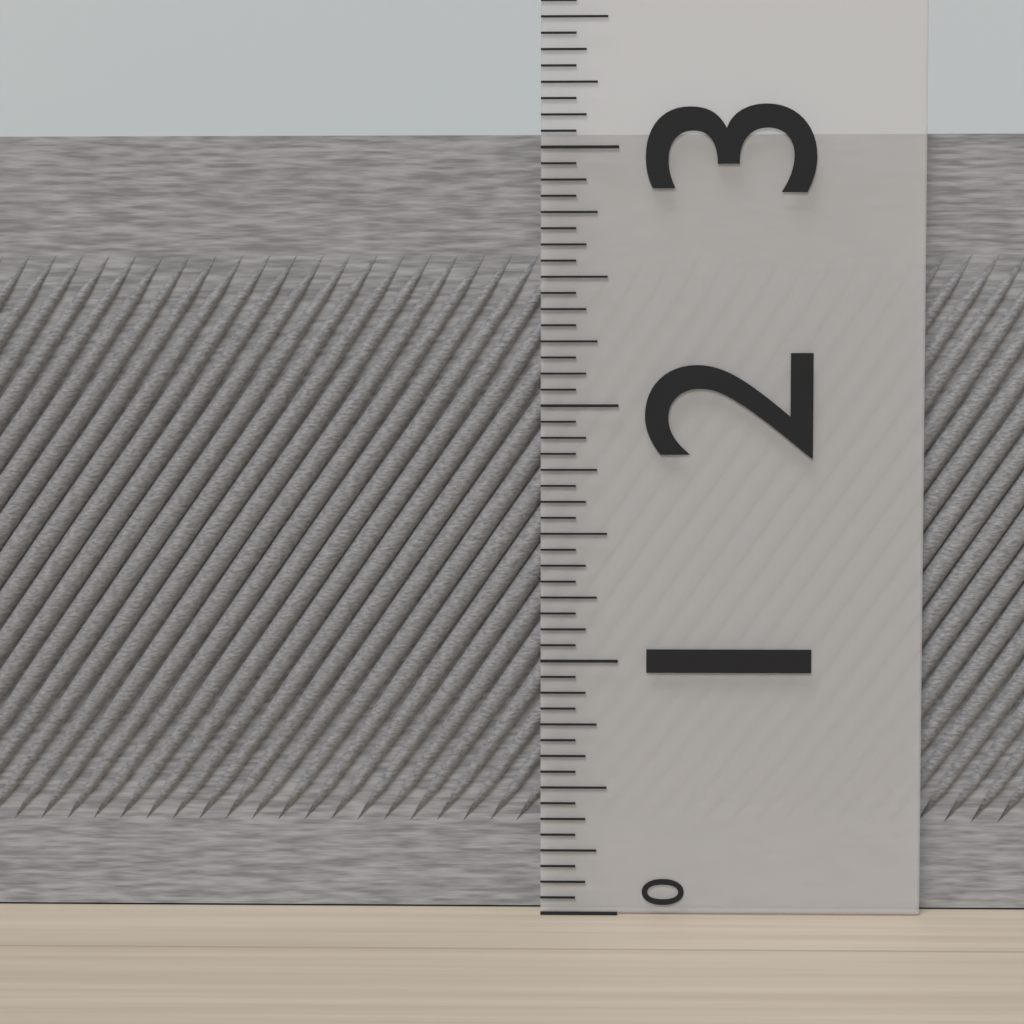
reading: 3.0625 (no unit)
